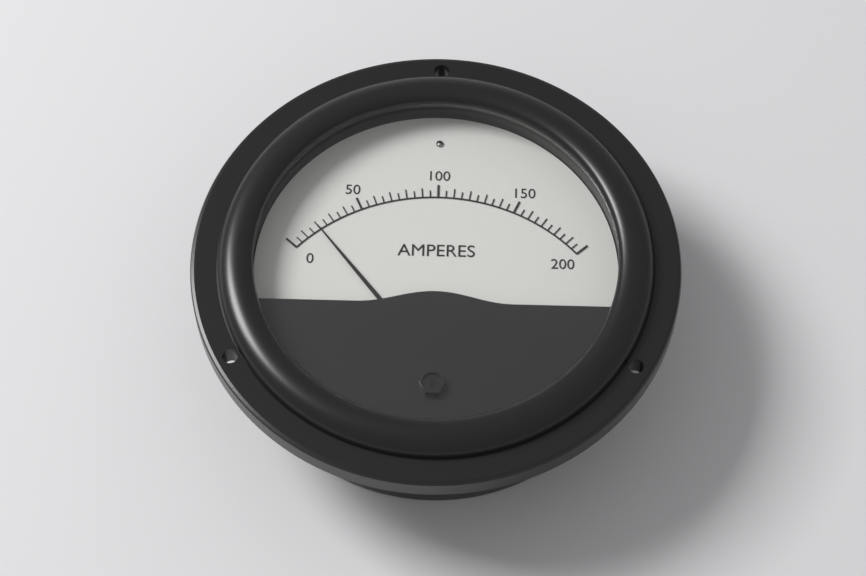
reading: 20 A
